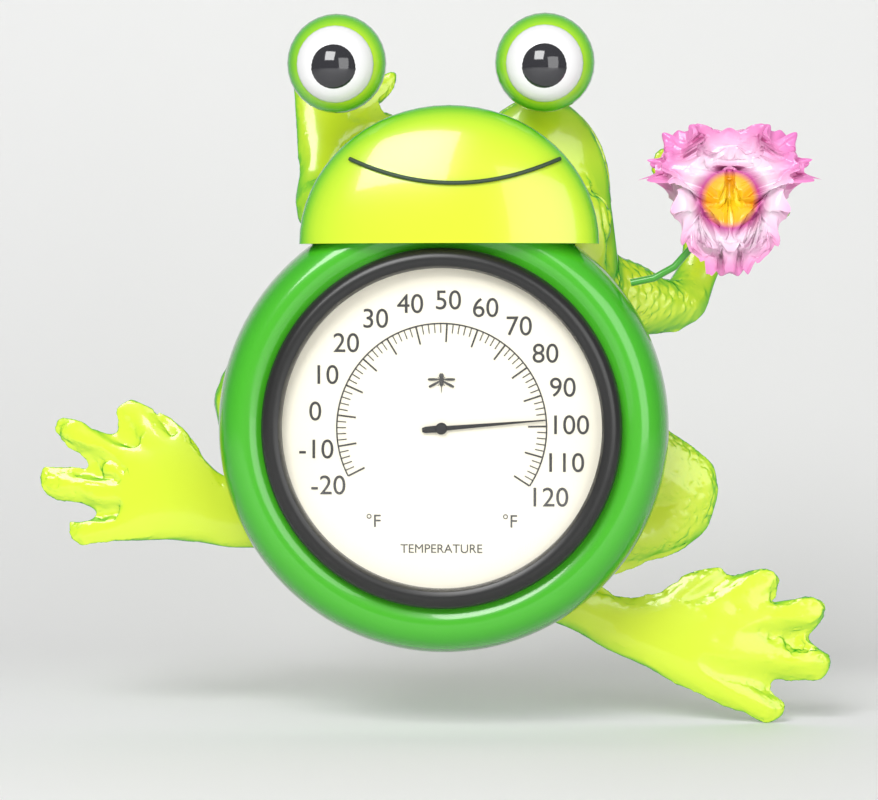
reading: 98 °F
